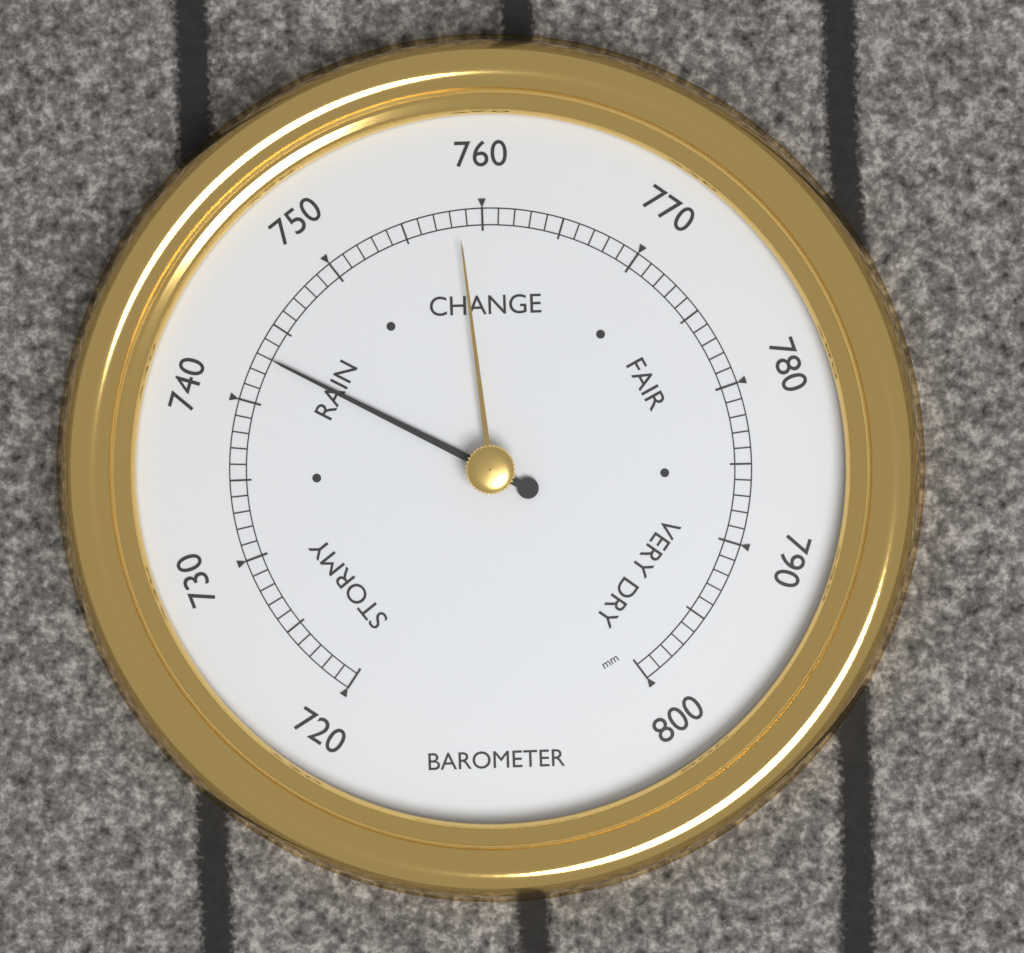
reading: 743 mm
